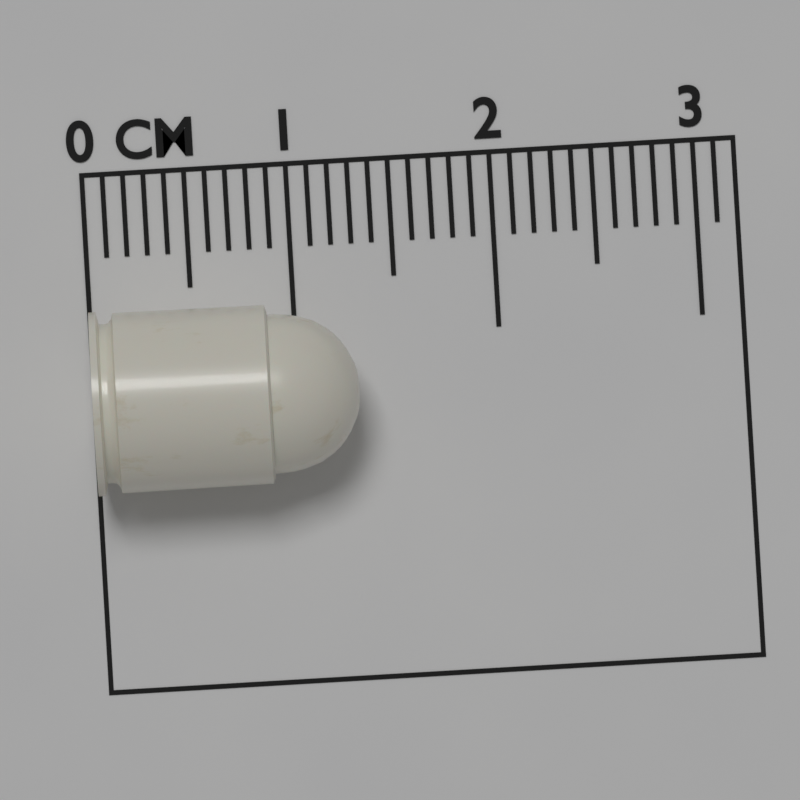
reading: 1.3 cm
